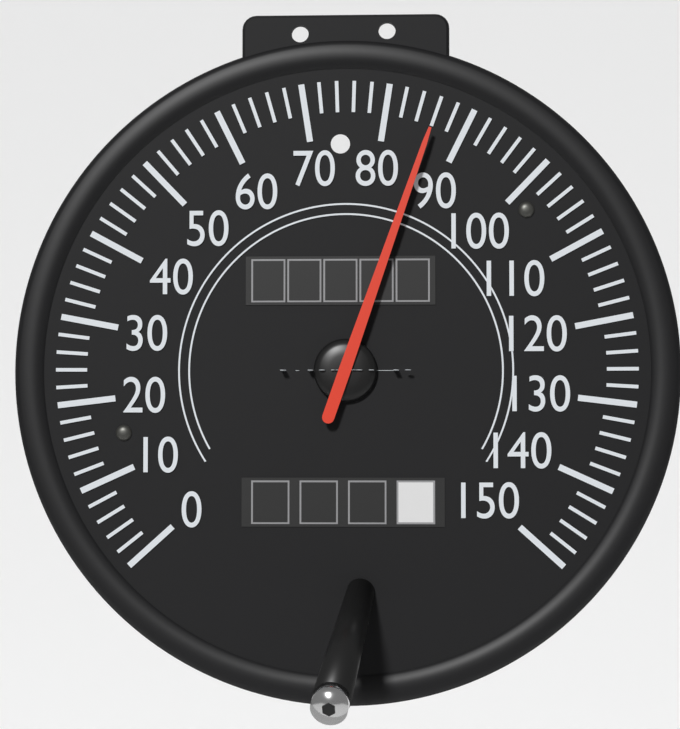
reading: 86 mph
